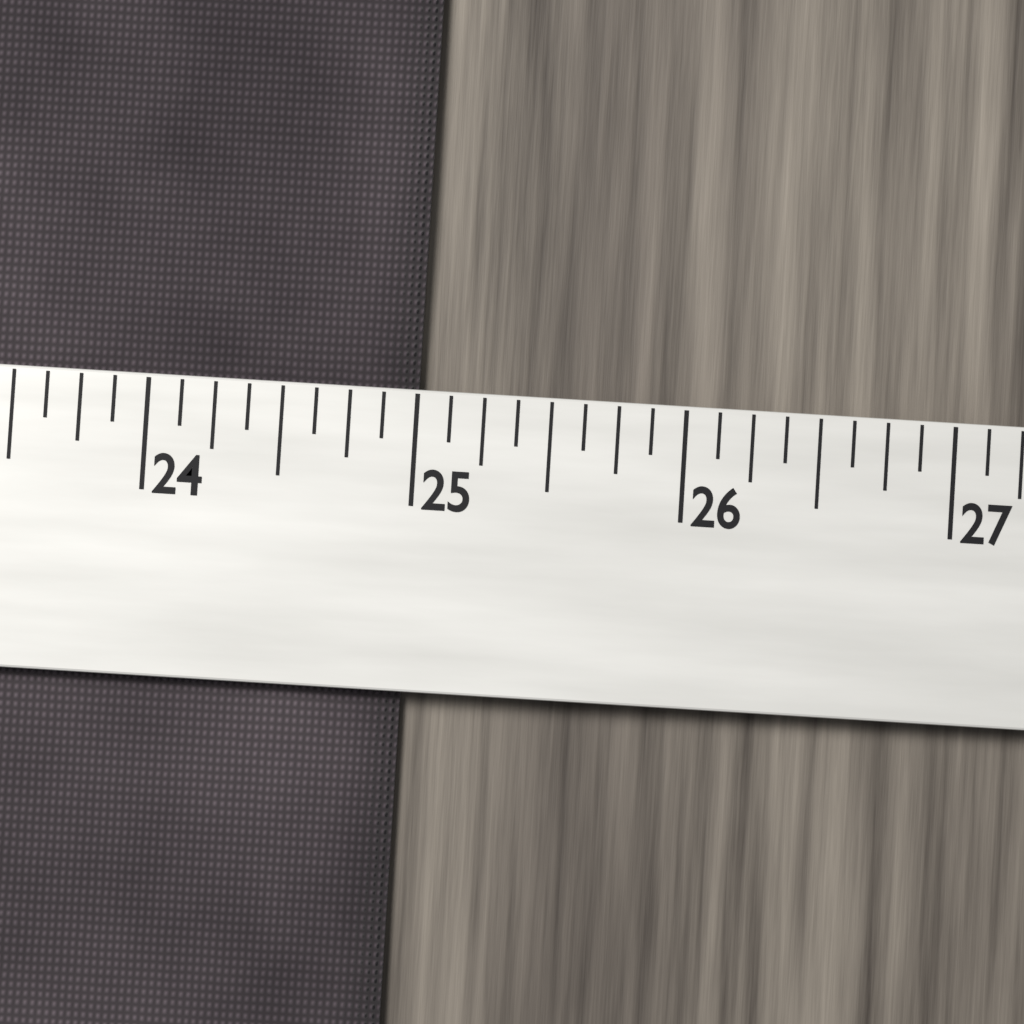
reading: 25.000 (no unit)
